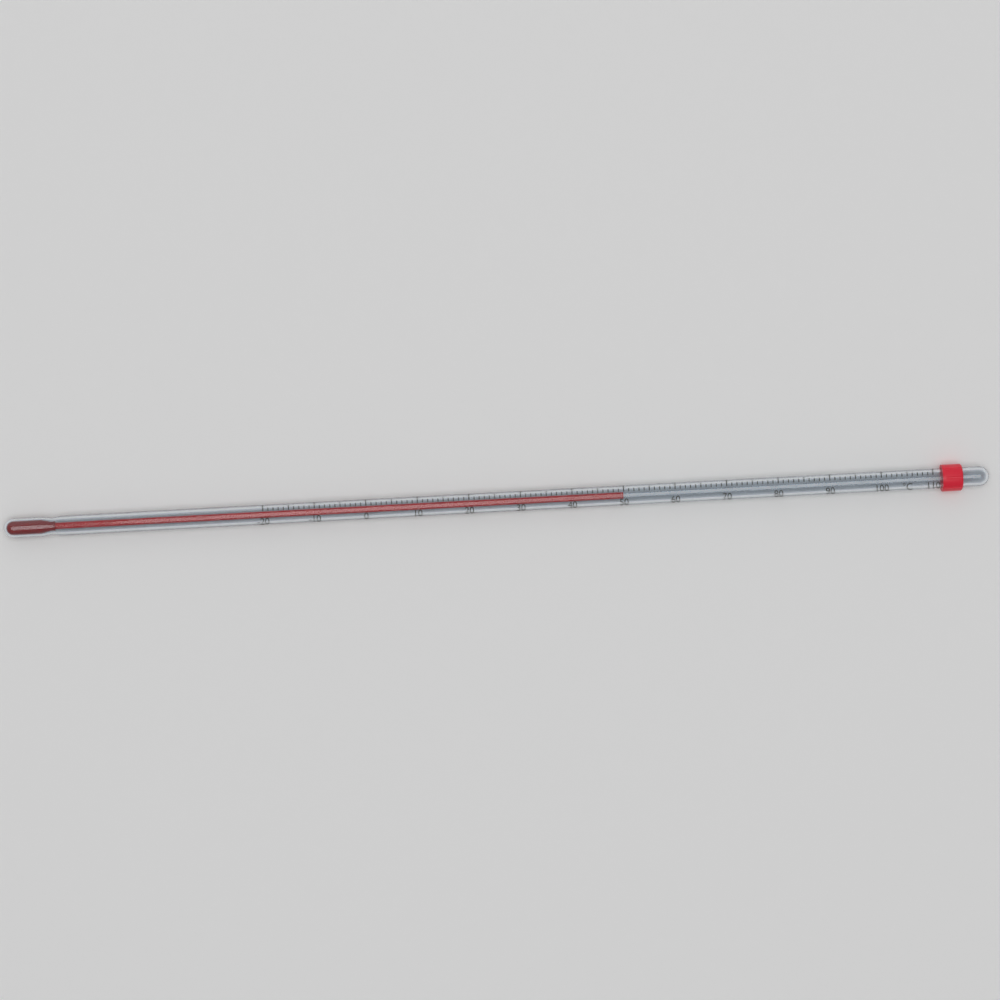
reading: 50 °C
